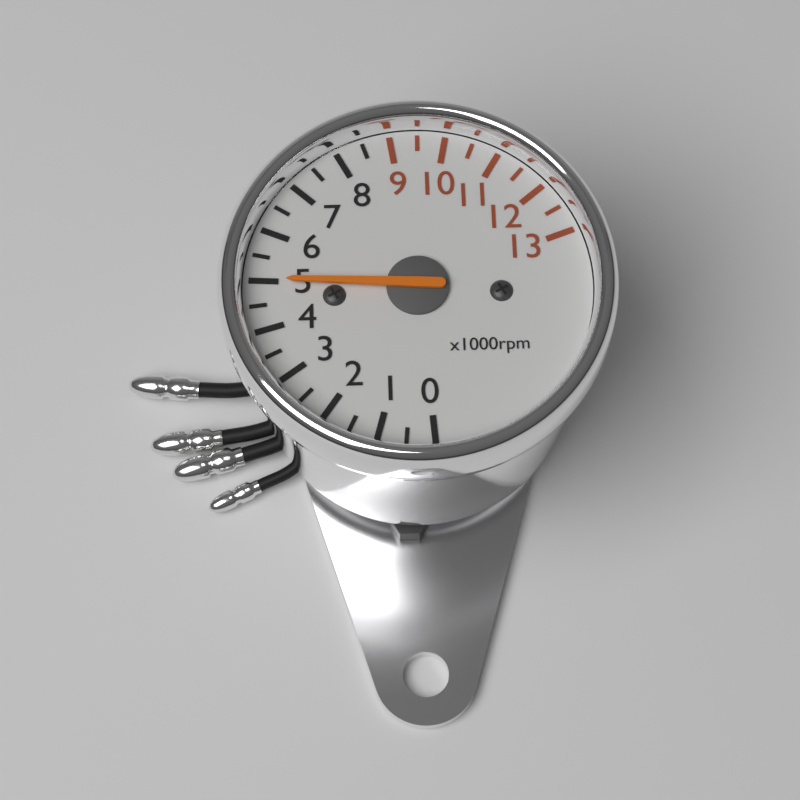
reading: 5000 rpm
